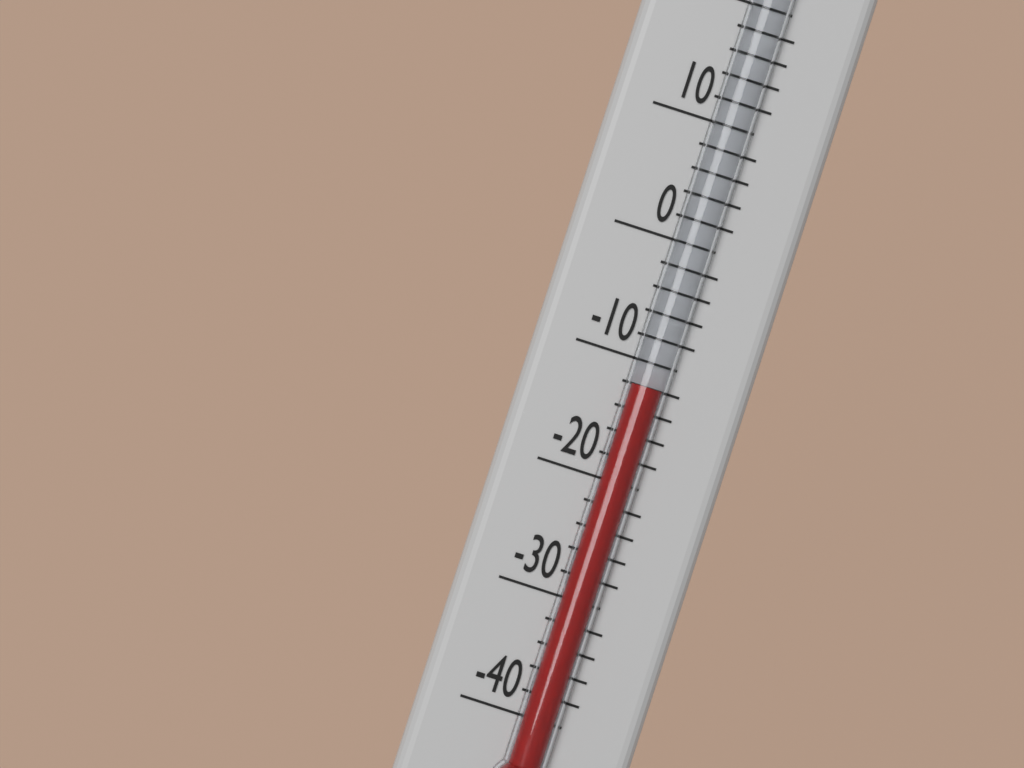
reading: -12 °F
